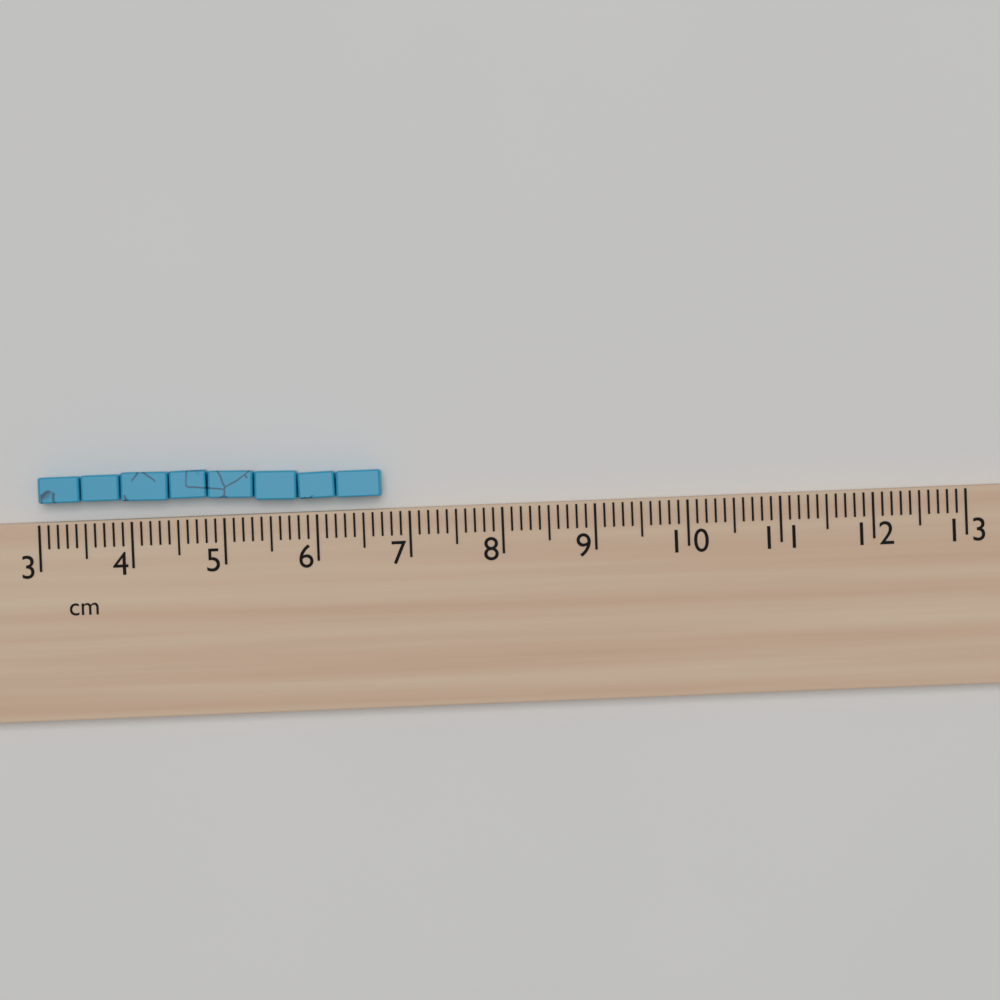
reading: 6.7 cm
